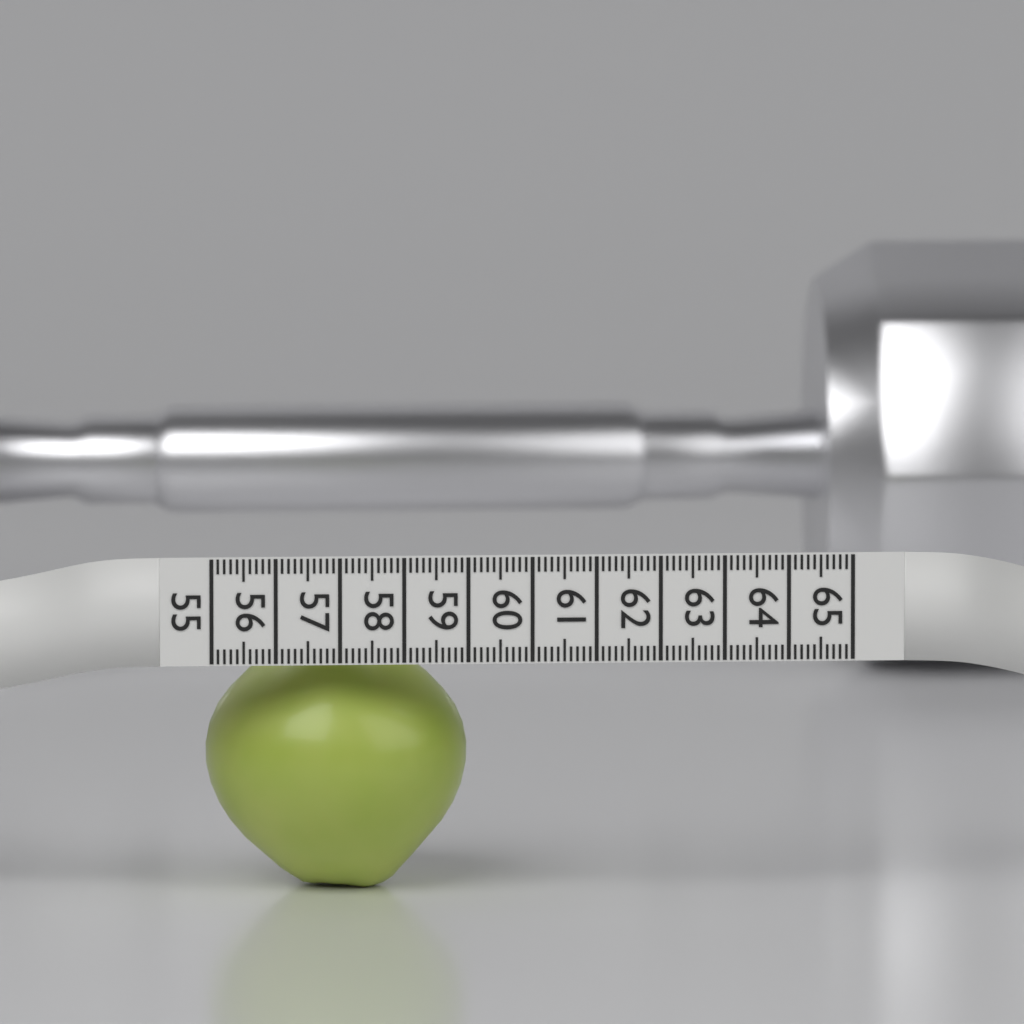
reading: 59.1 (no unit)
